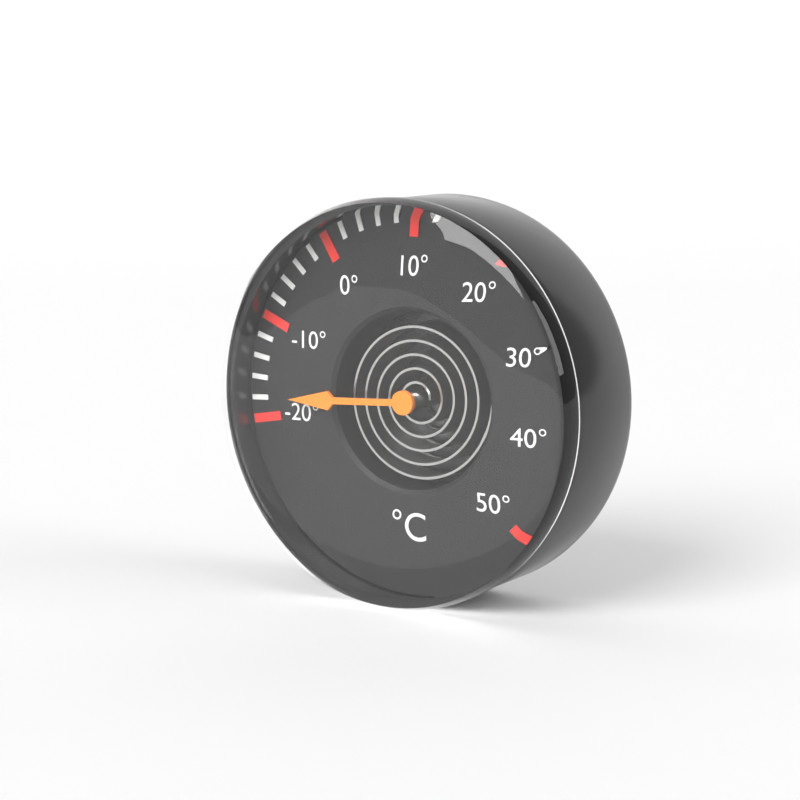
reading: -18 °C
